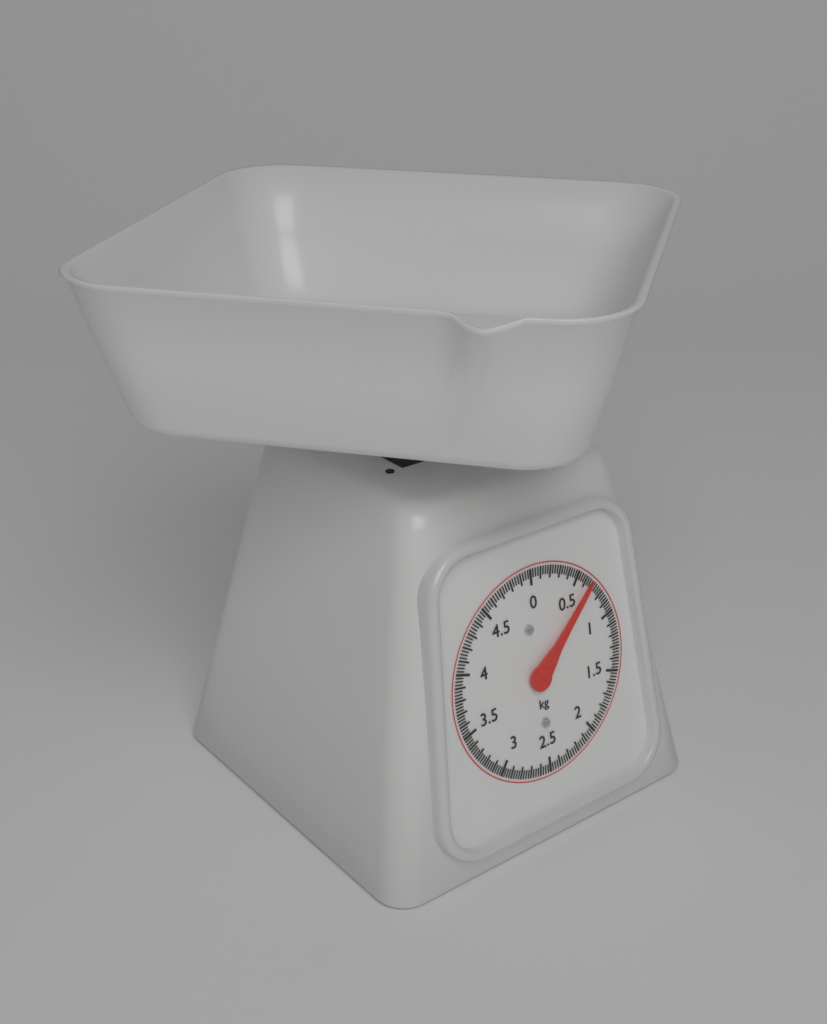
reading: 0.650 kg
